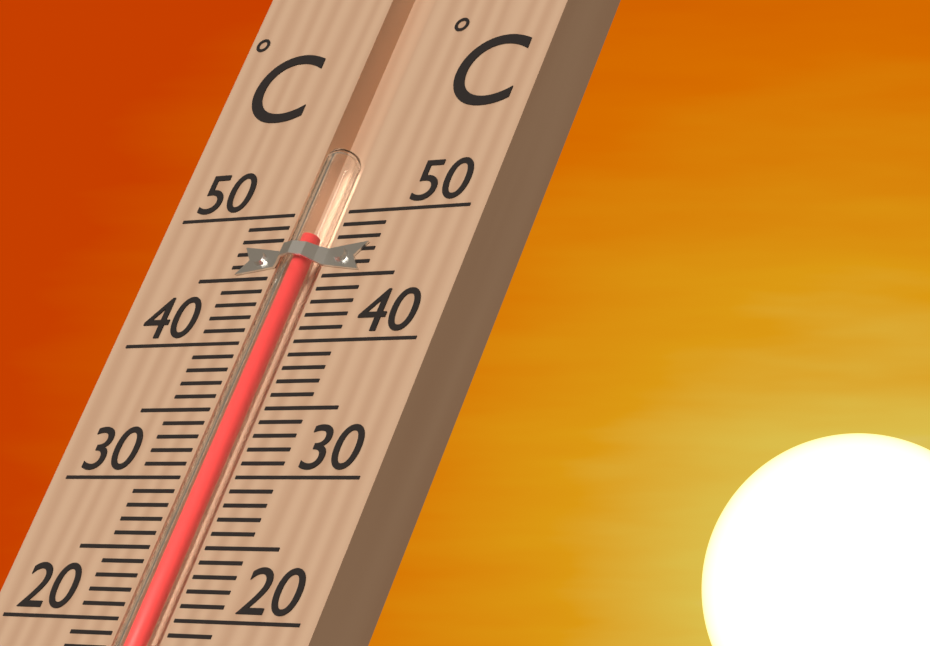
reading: 48 °C
